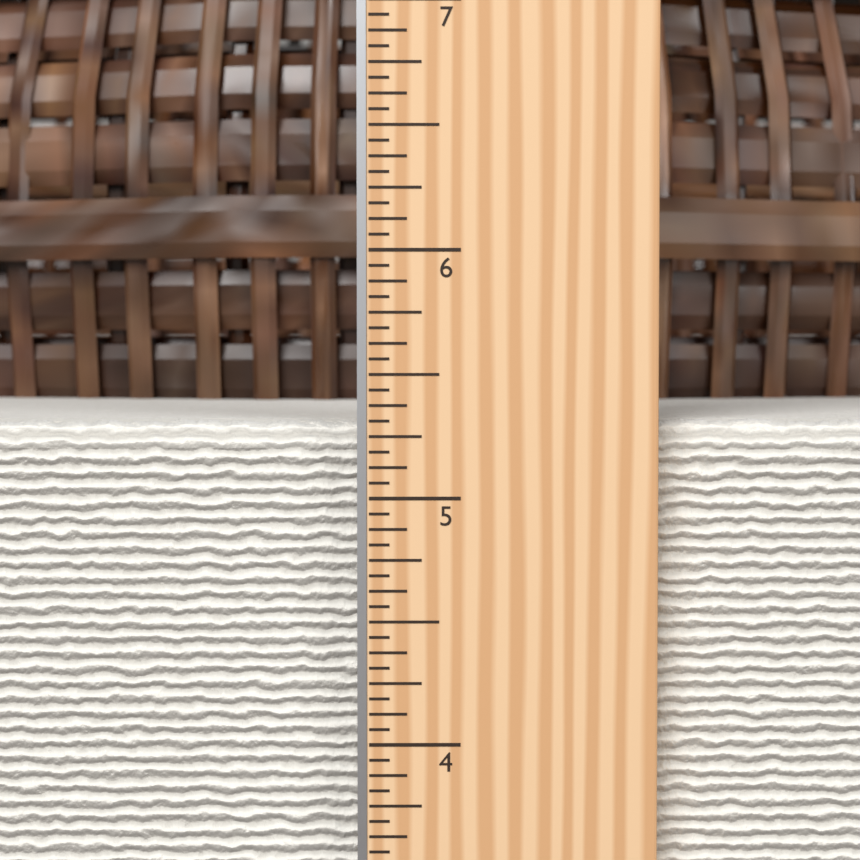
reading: 5.3125 in
